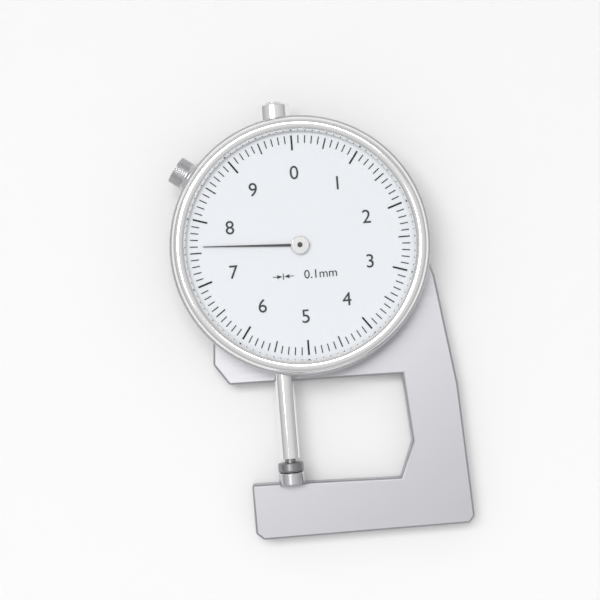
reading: 7.6 mm
